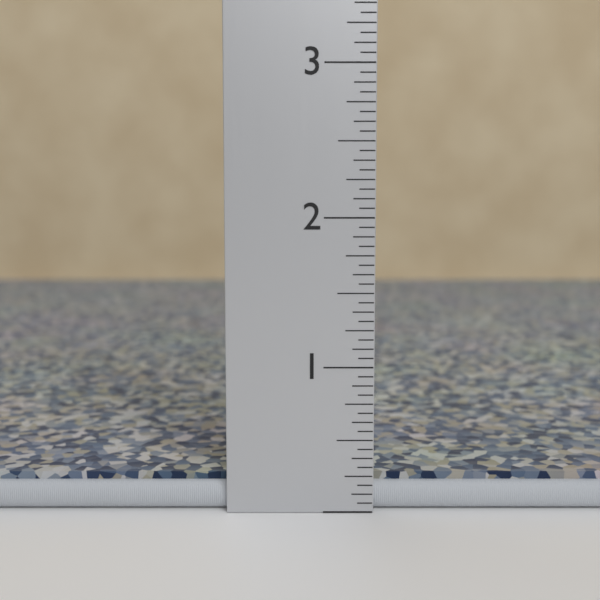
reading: 0.2500 in
